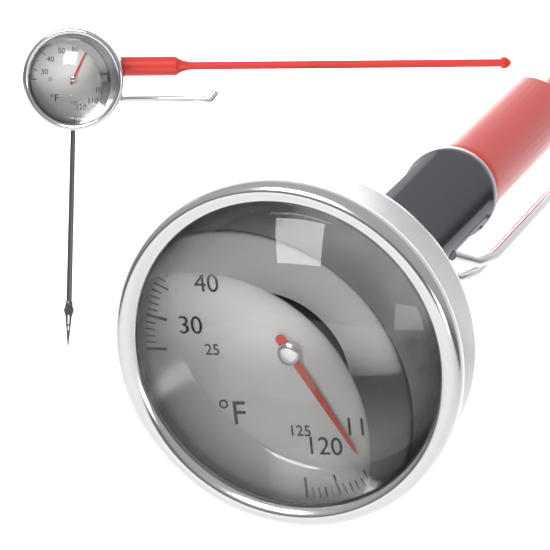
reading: 114 °F
